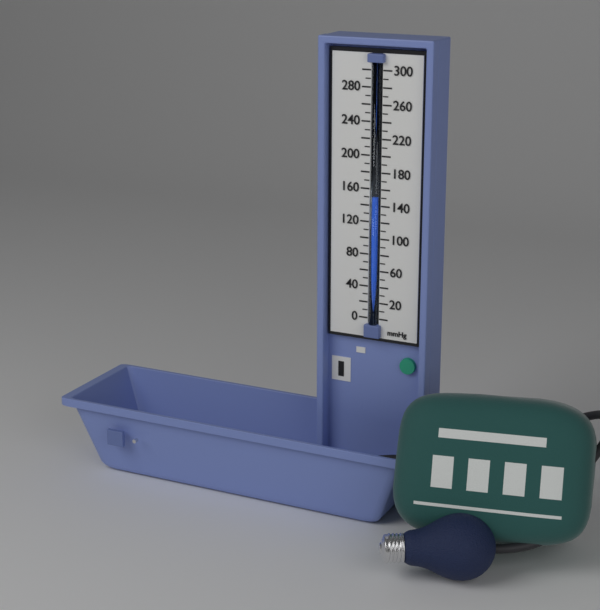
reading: 150 mmHg
